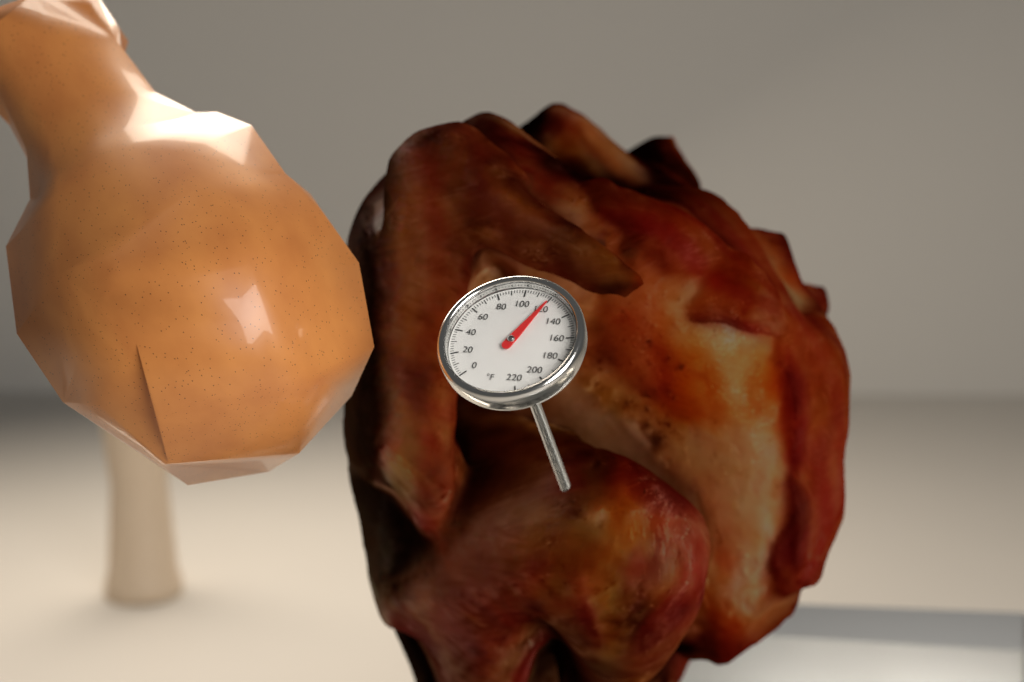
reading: 120 °F
